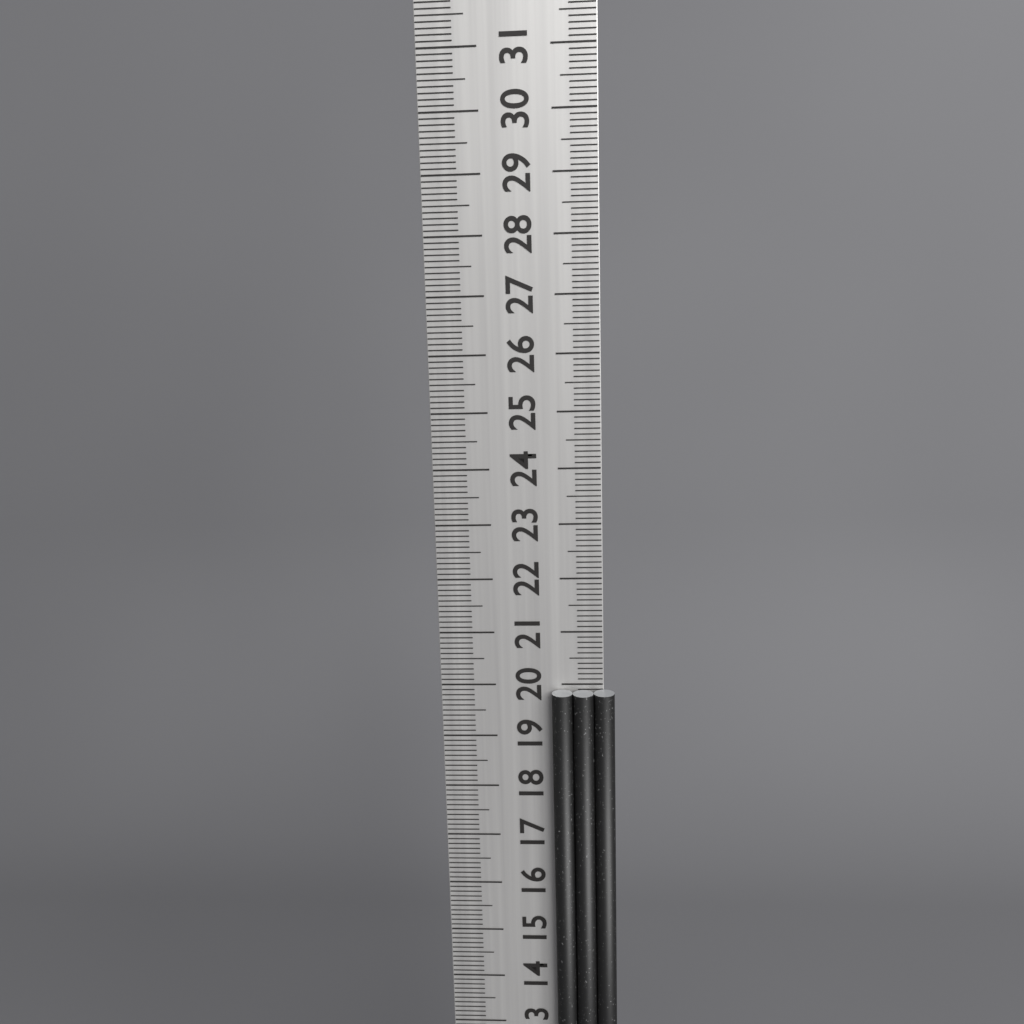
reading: 19.9 cm
